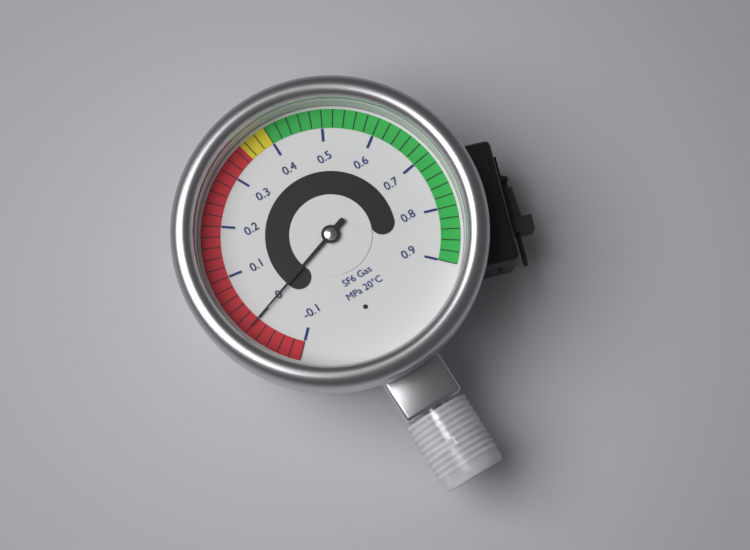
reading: 0.00 MPa
